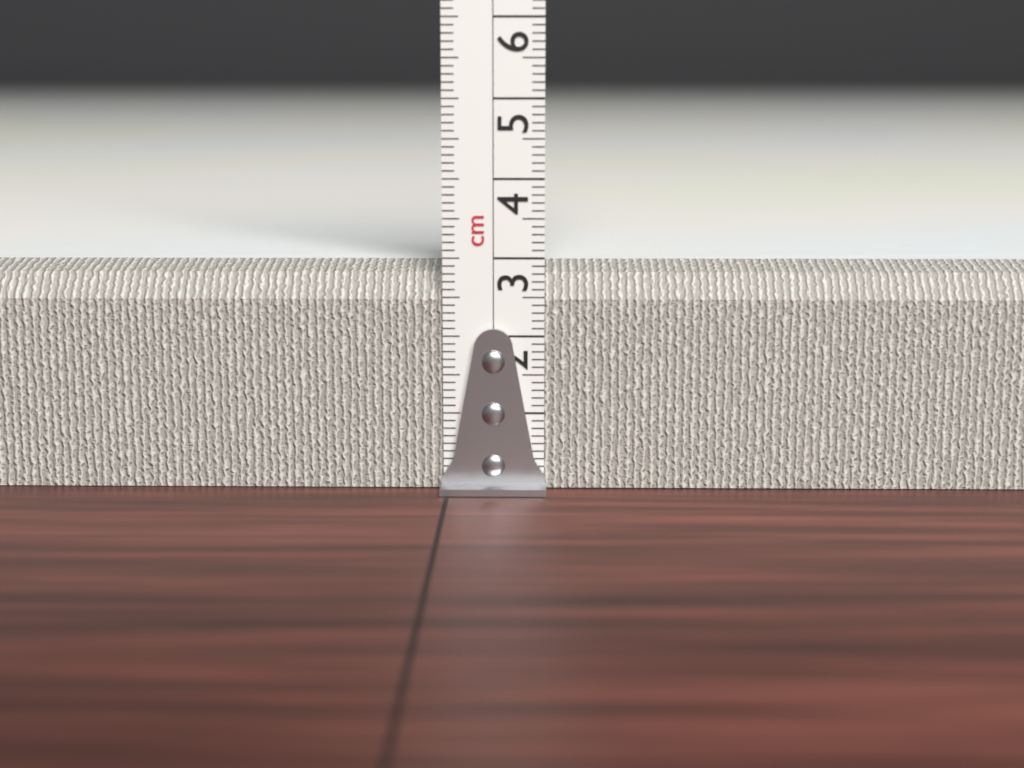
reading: 2.9 cm
